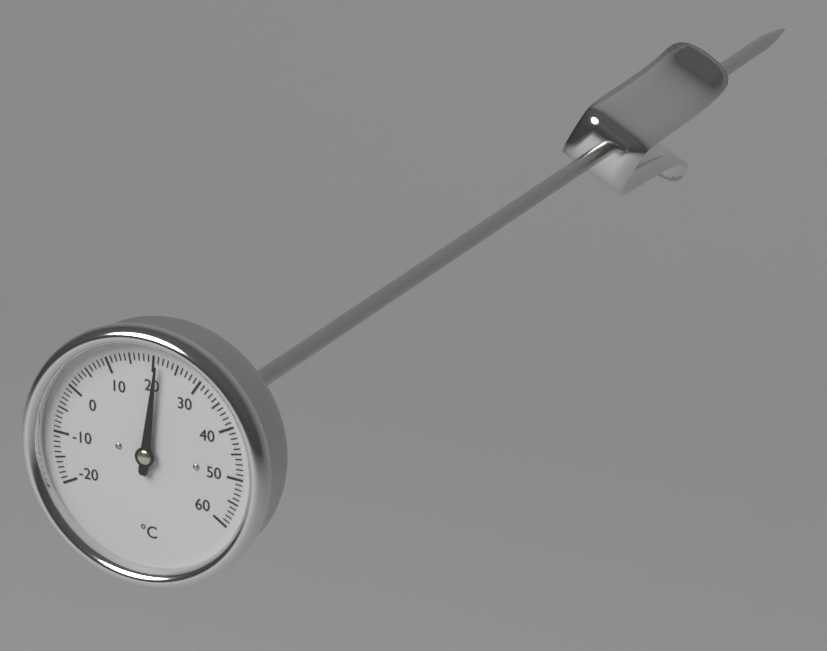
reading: 21 °C
